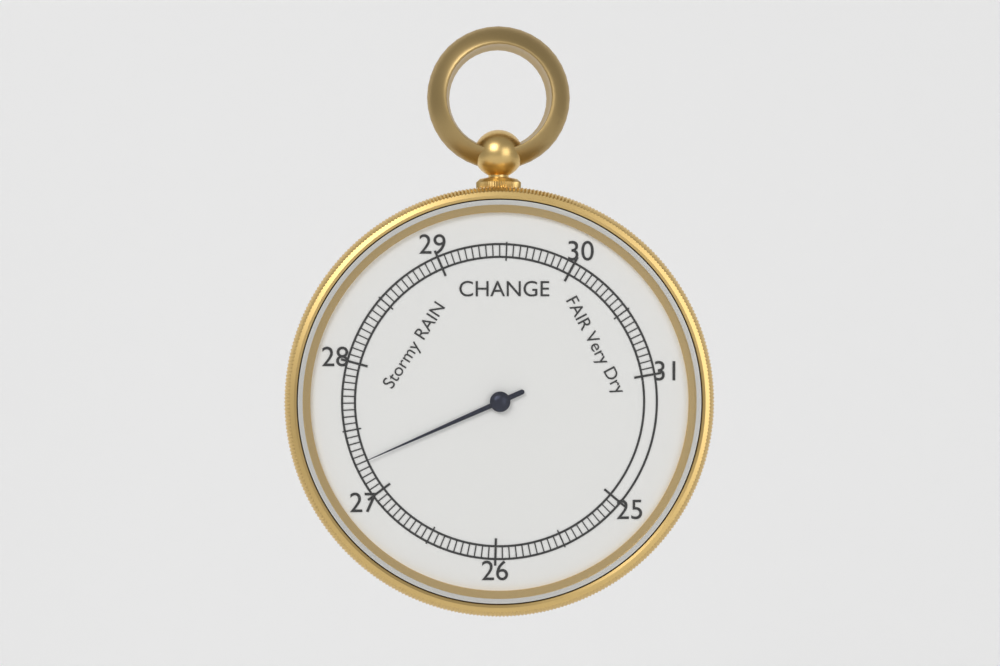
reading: 27.25 inHg
